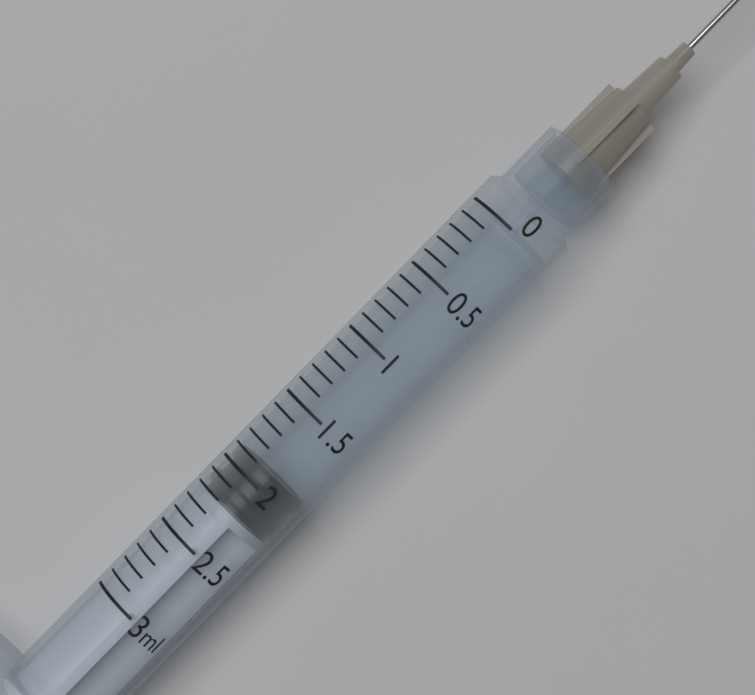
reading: 1.9 ml
